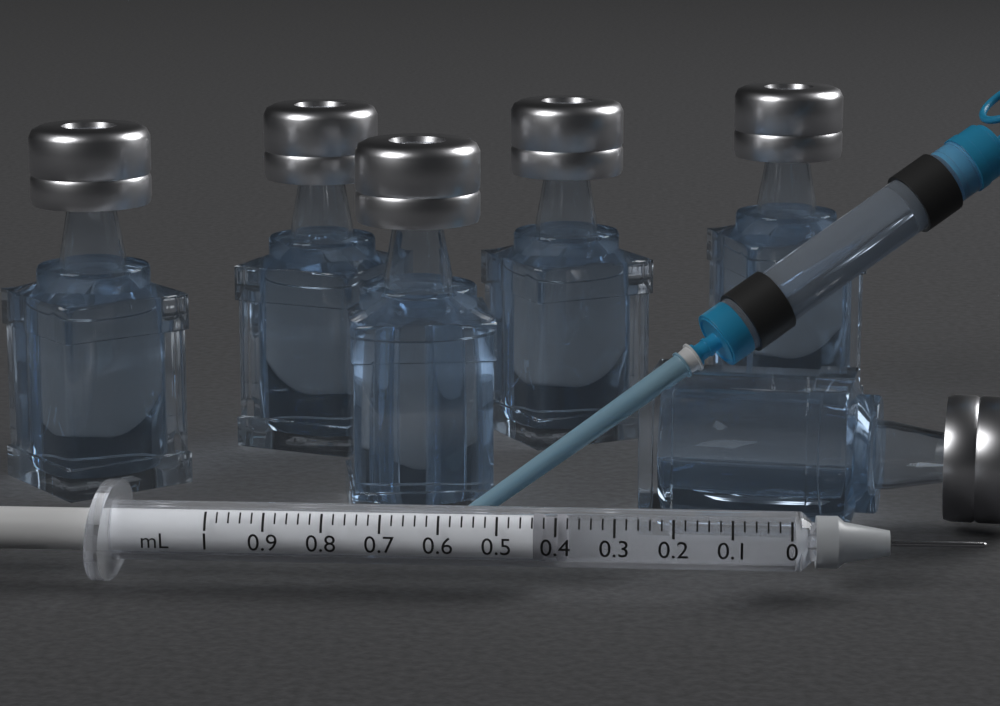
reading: 0.38 mL
